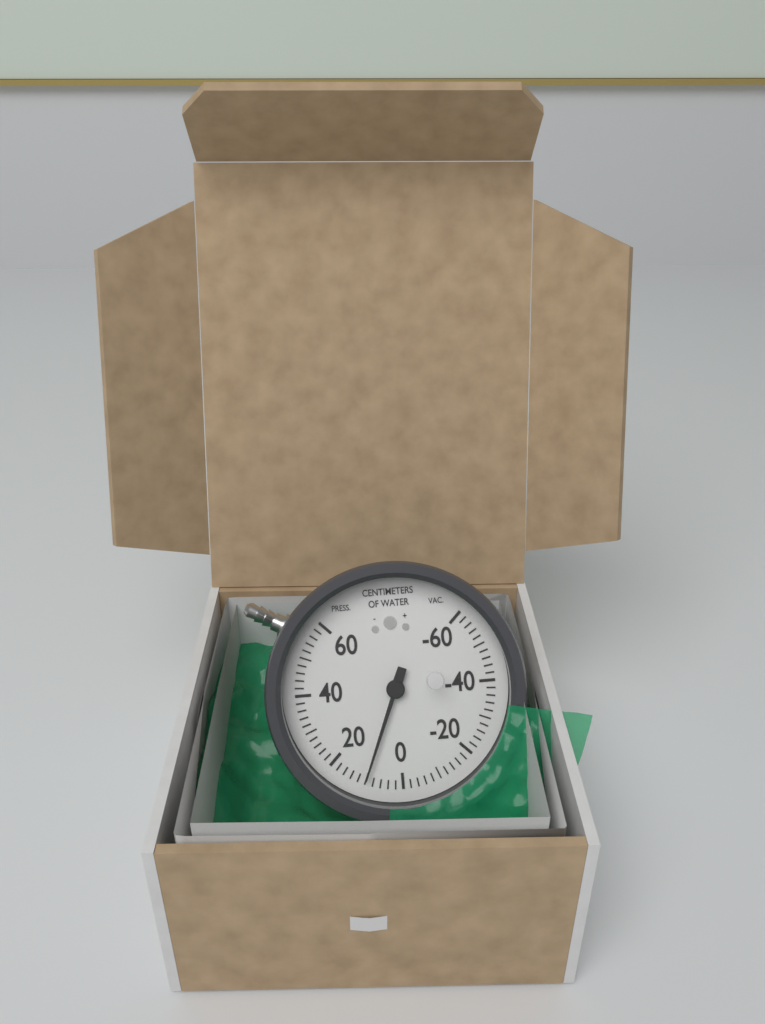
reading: 10 cmH2O
